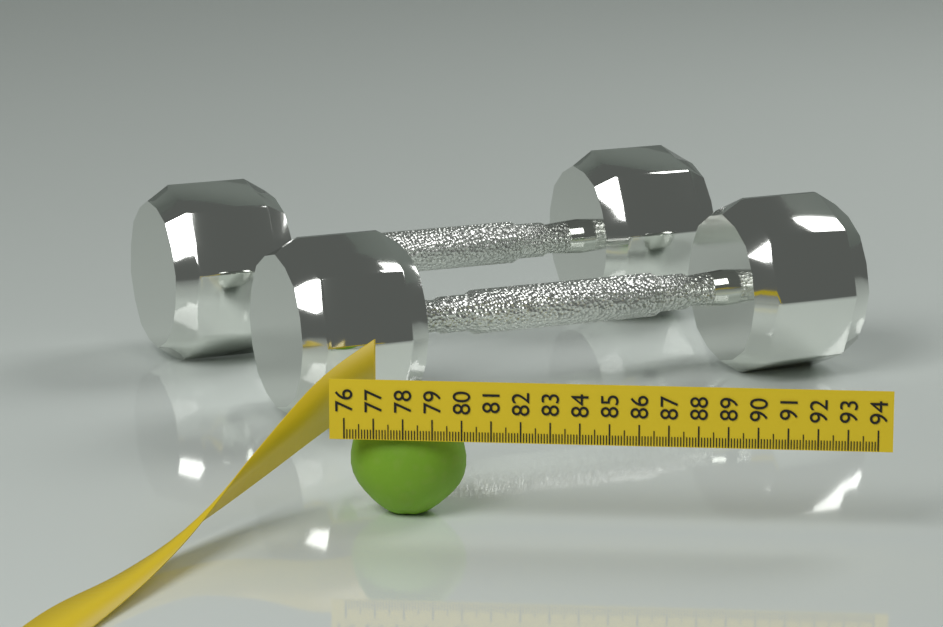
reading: 80.0 (no unit)
